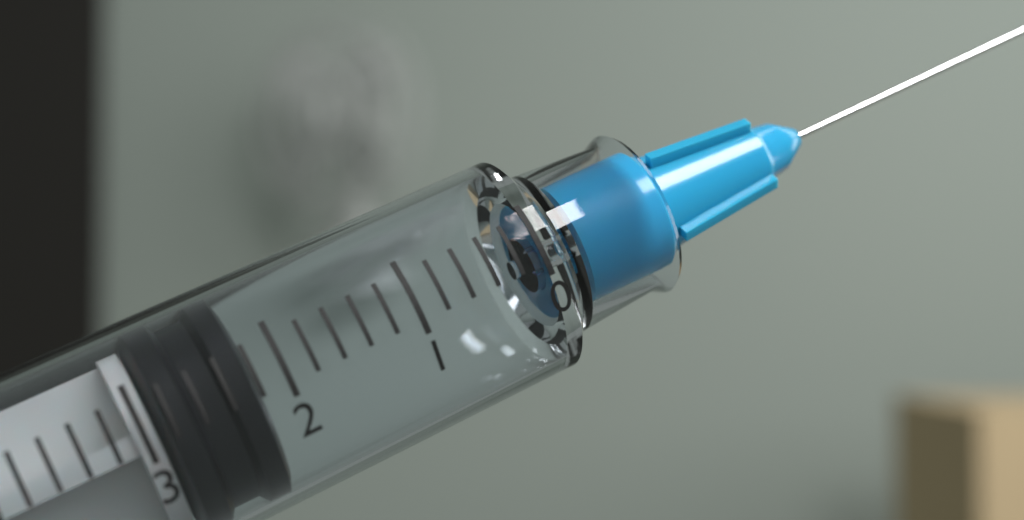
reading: 2.2 ml
